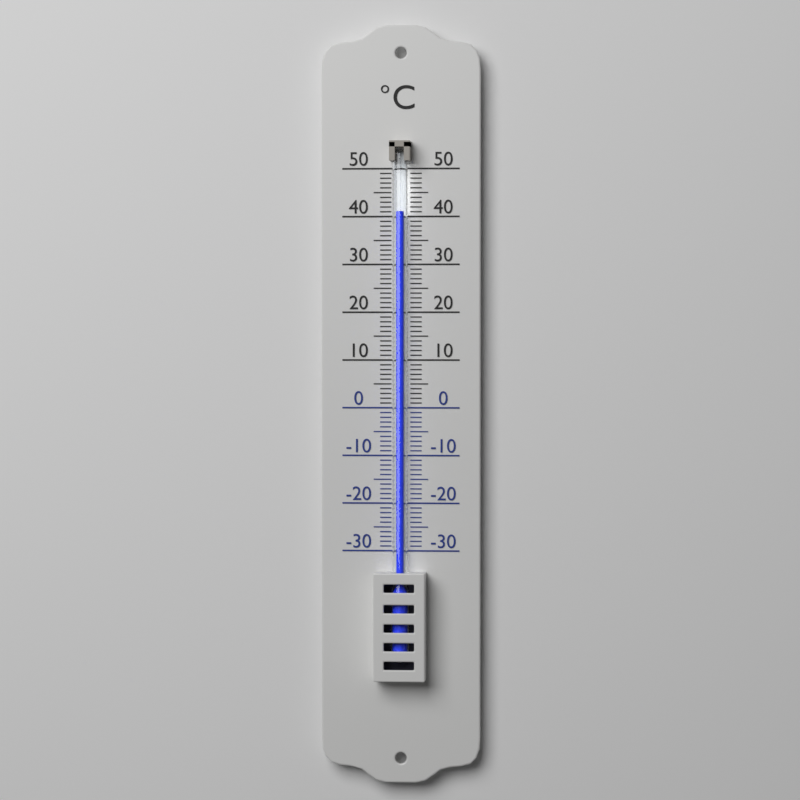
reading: 41 °C
